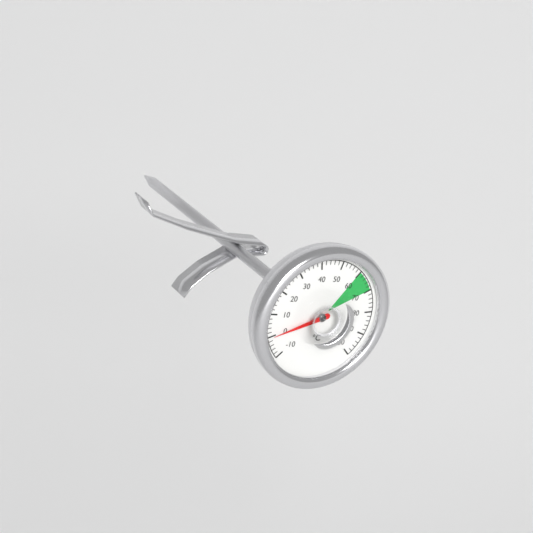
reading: 0 °C
